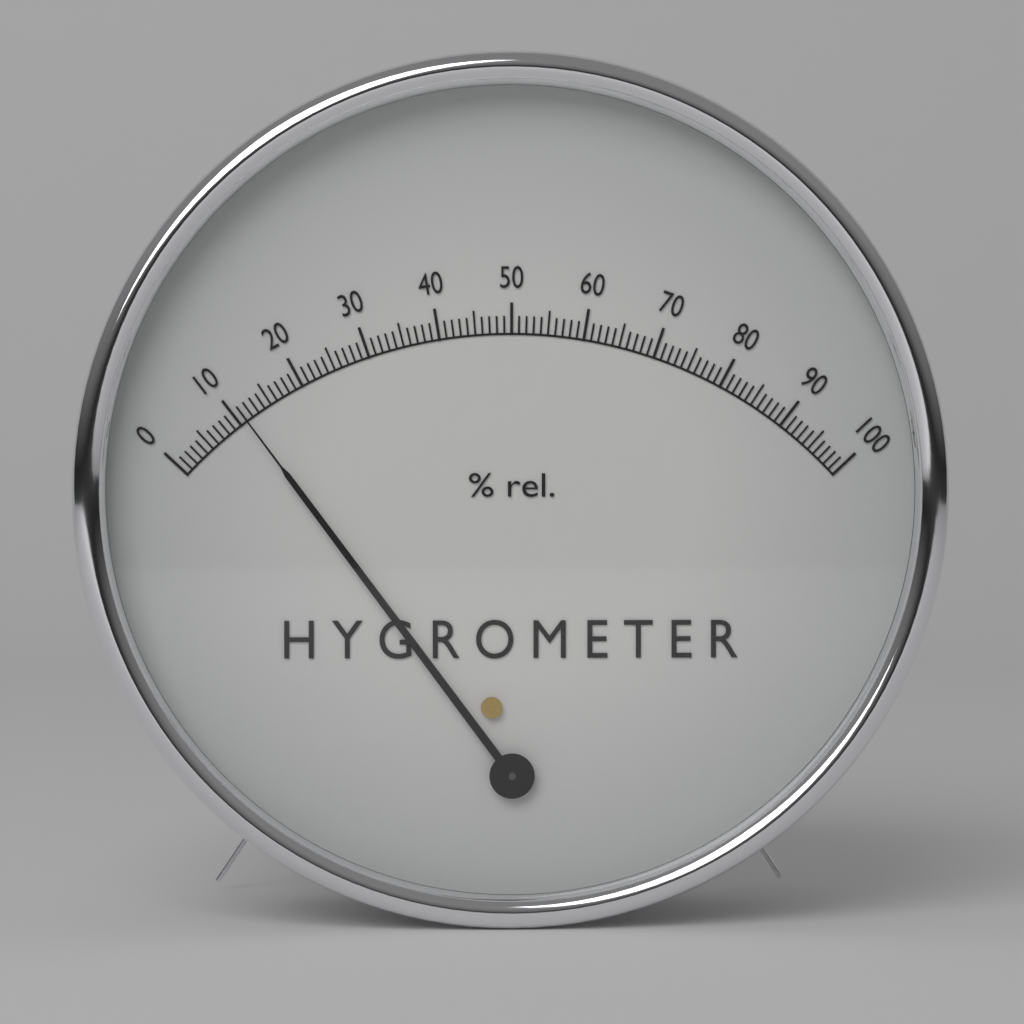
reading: 11 %
